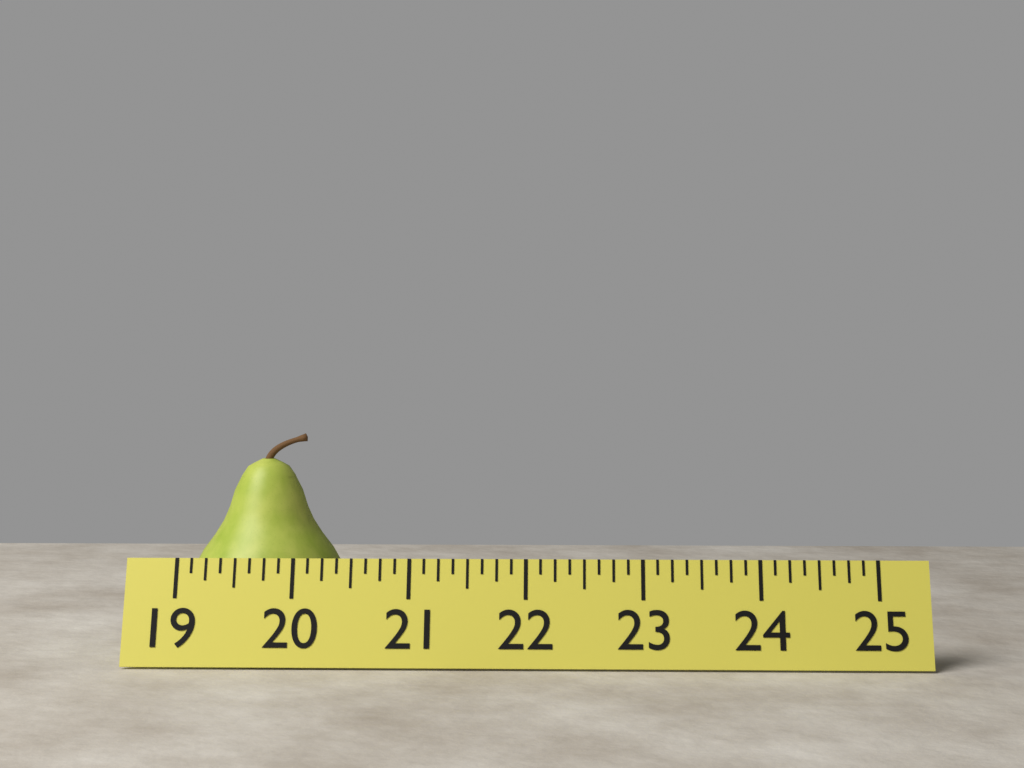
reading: 20.375 (no unit)
